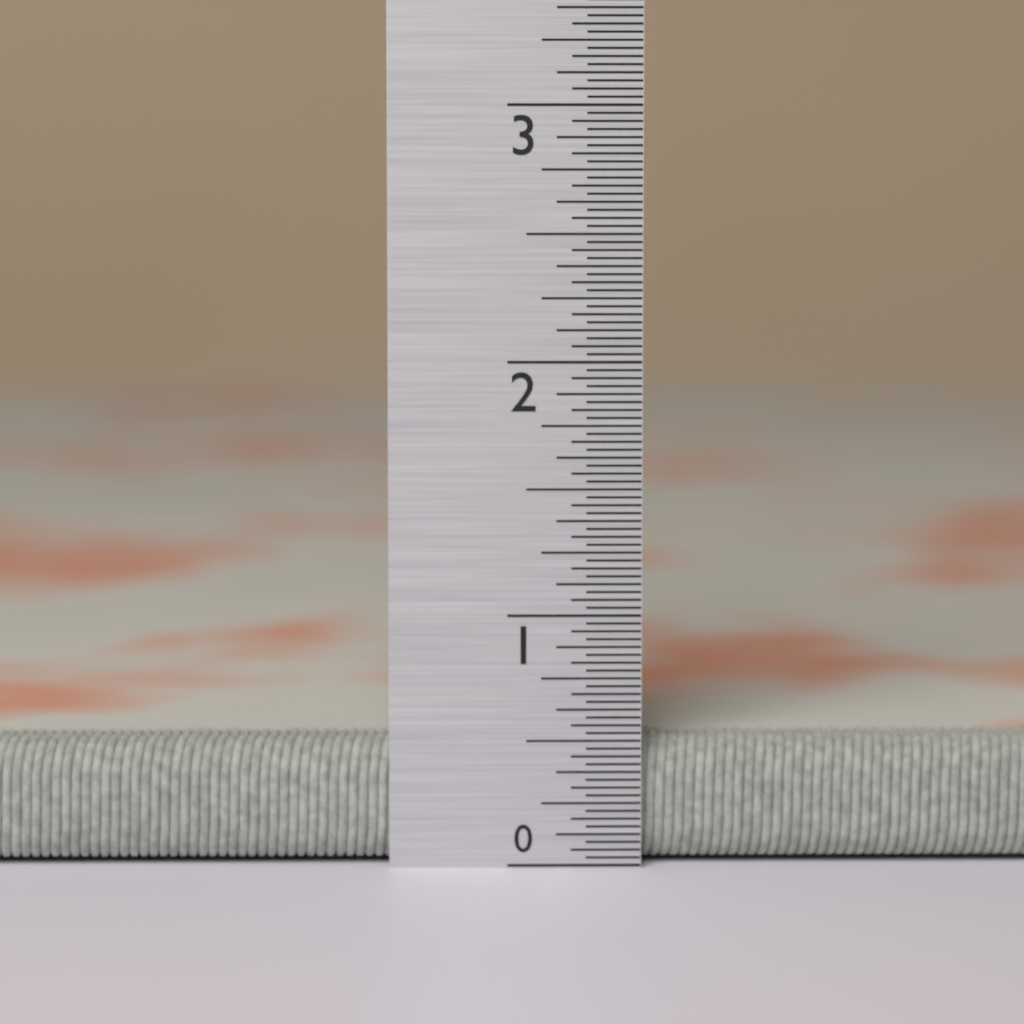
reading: 0.50000 in
